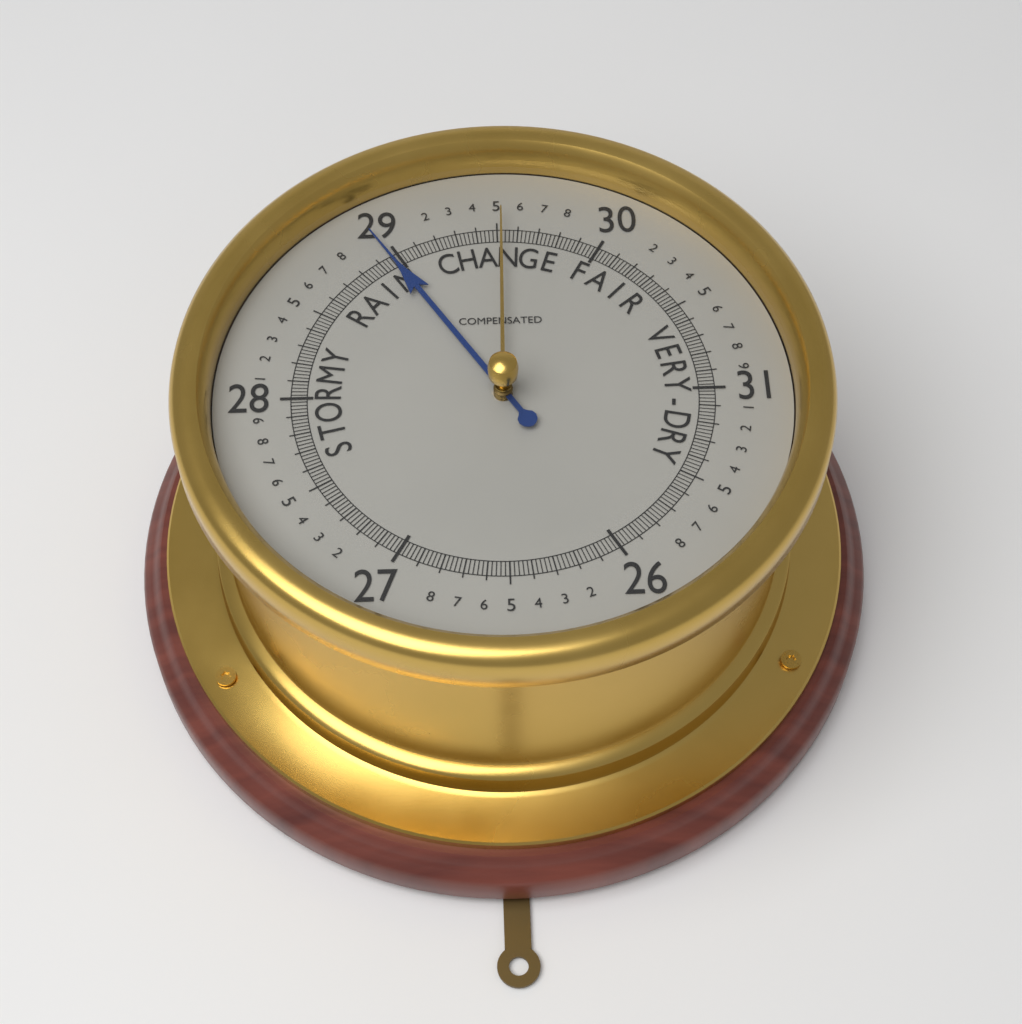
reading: 28.96 (no unit)
